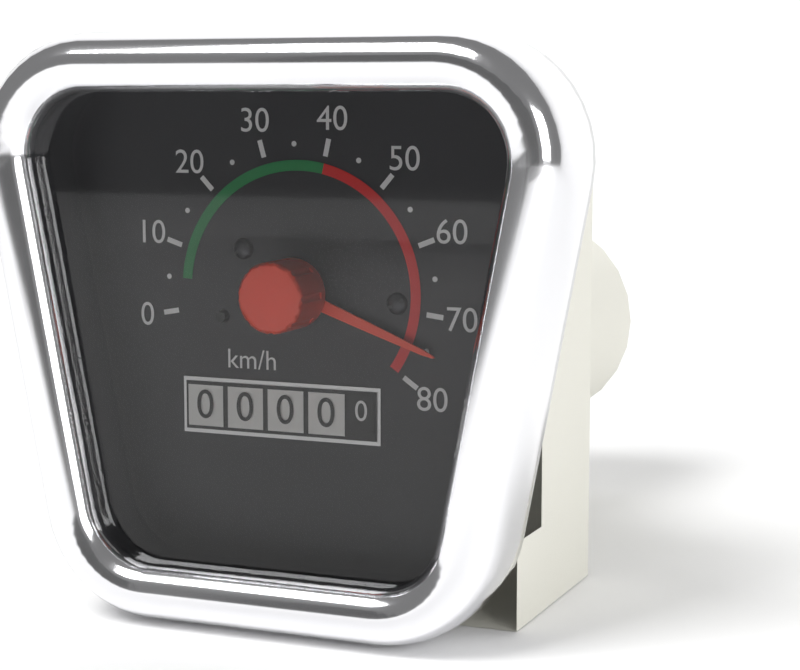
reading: 75 km/h
